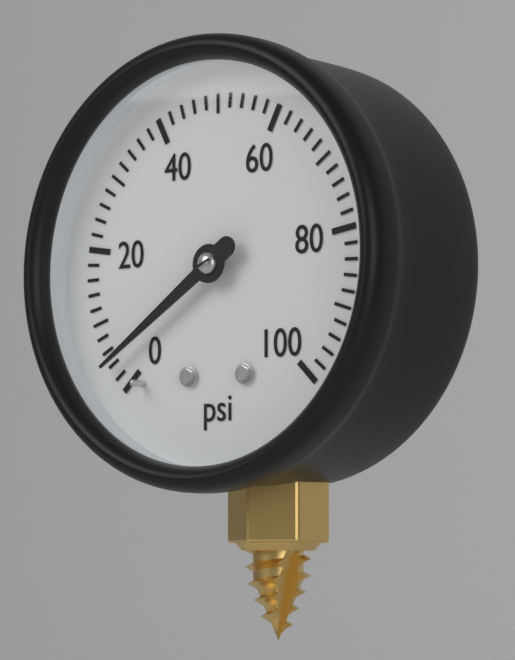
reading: 4 psi
